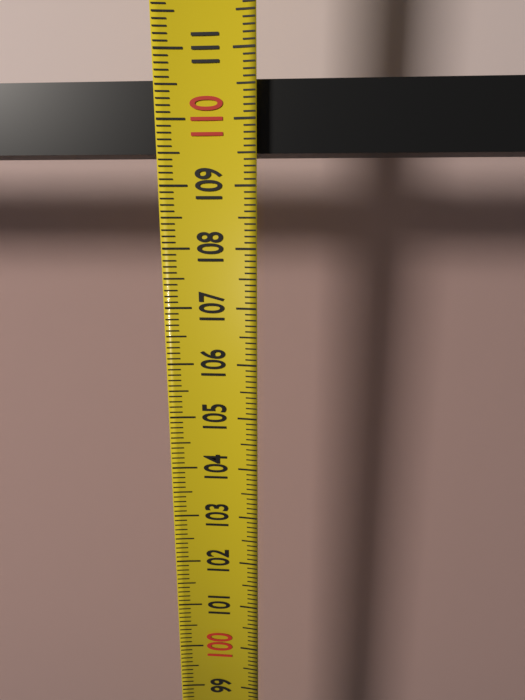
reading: 110.6 (no unit)
